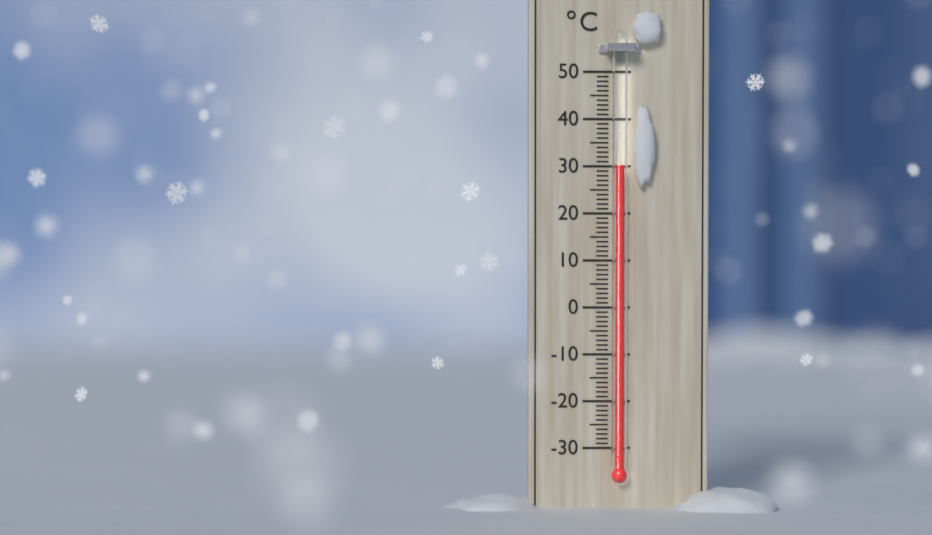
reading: 30 °C
